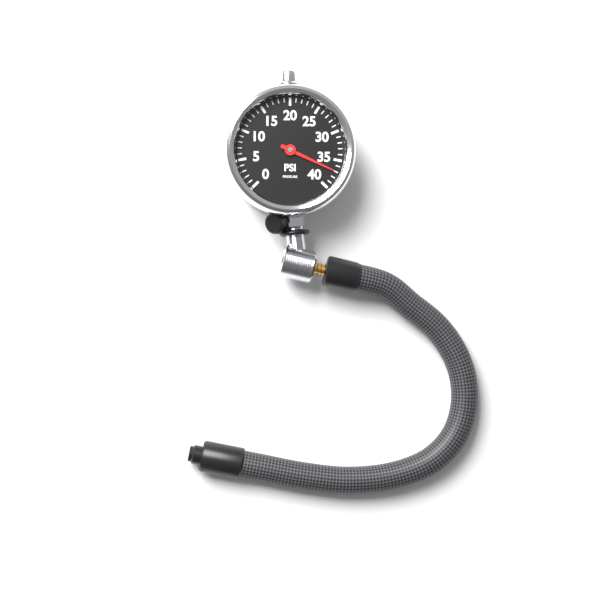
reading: 37 psi
